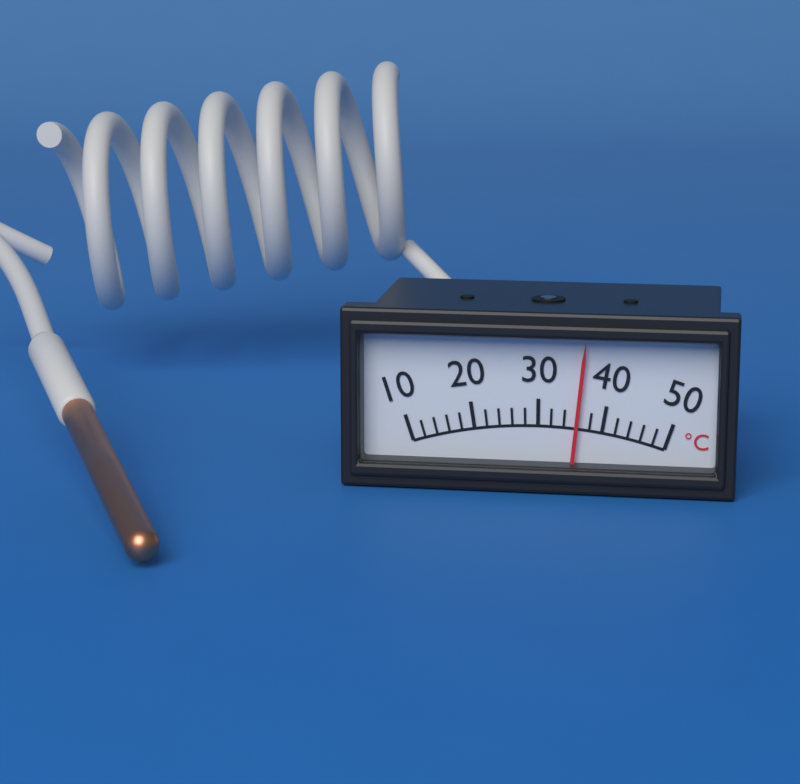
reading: 36 °C
